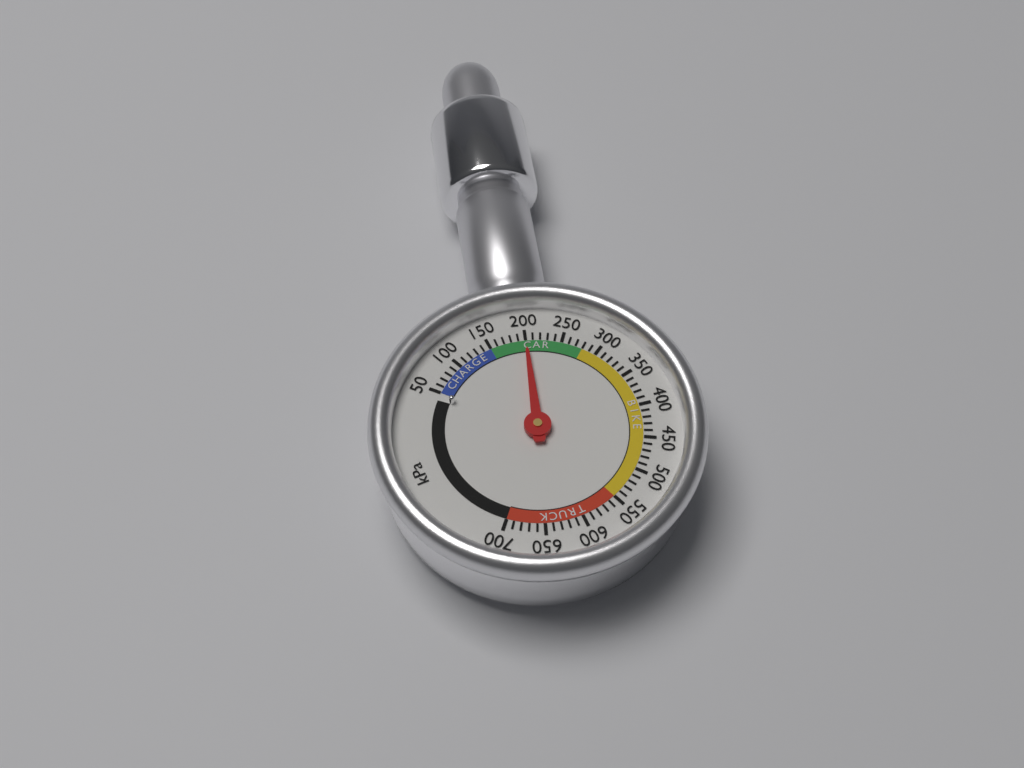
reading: 200 kPa
